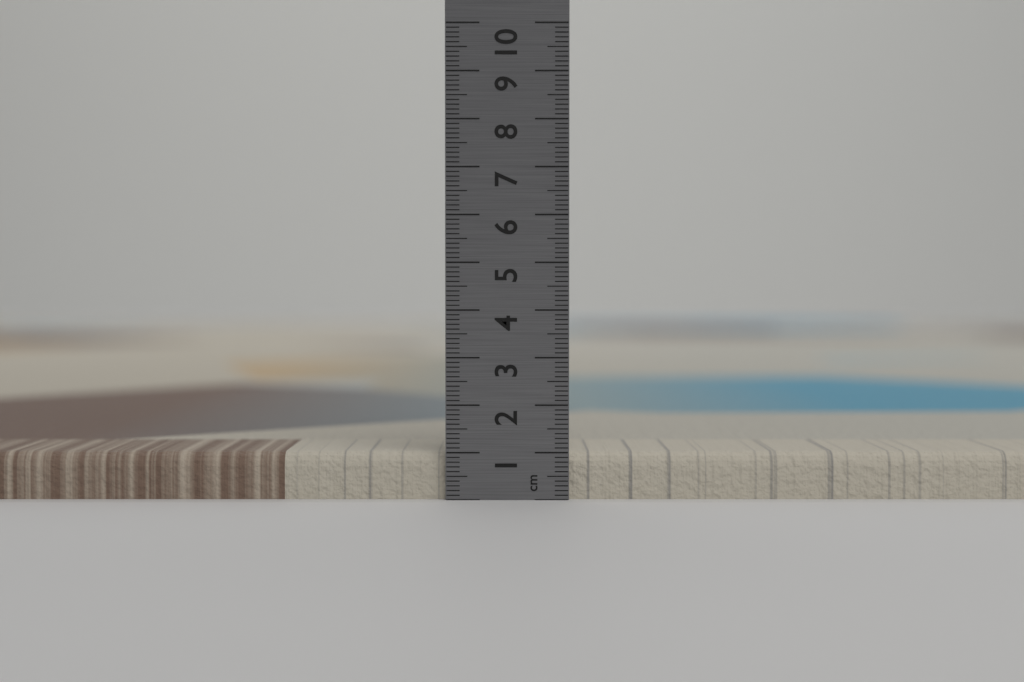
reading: 1.0 cm
